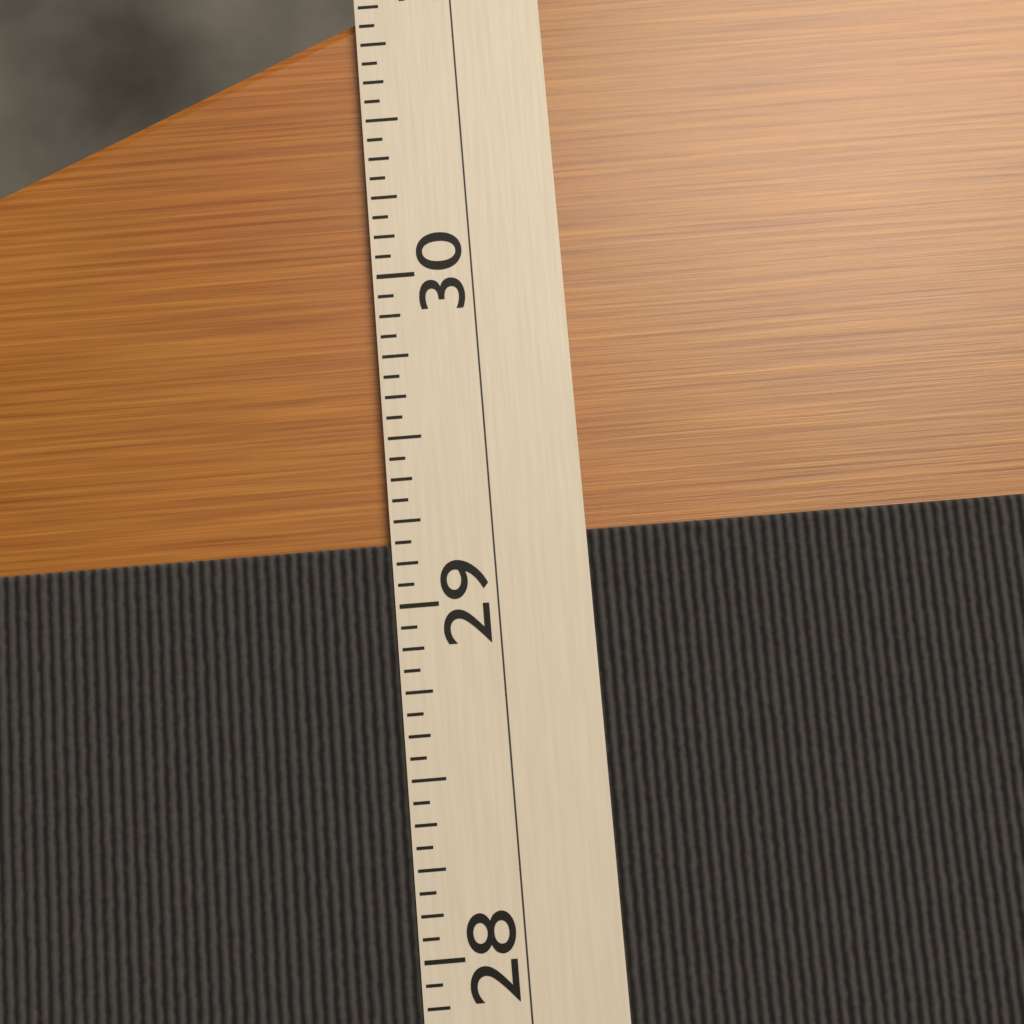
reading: 29.1875 (no unit)
